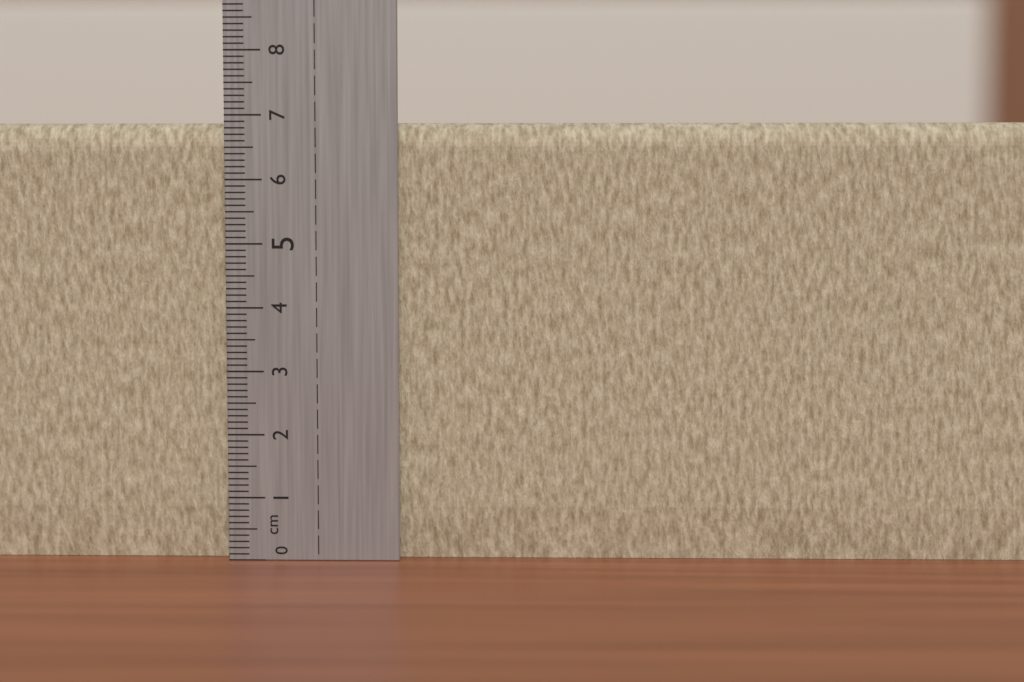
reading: 6.9 cm
